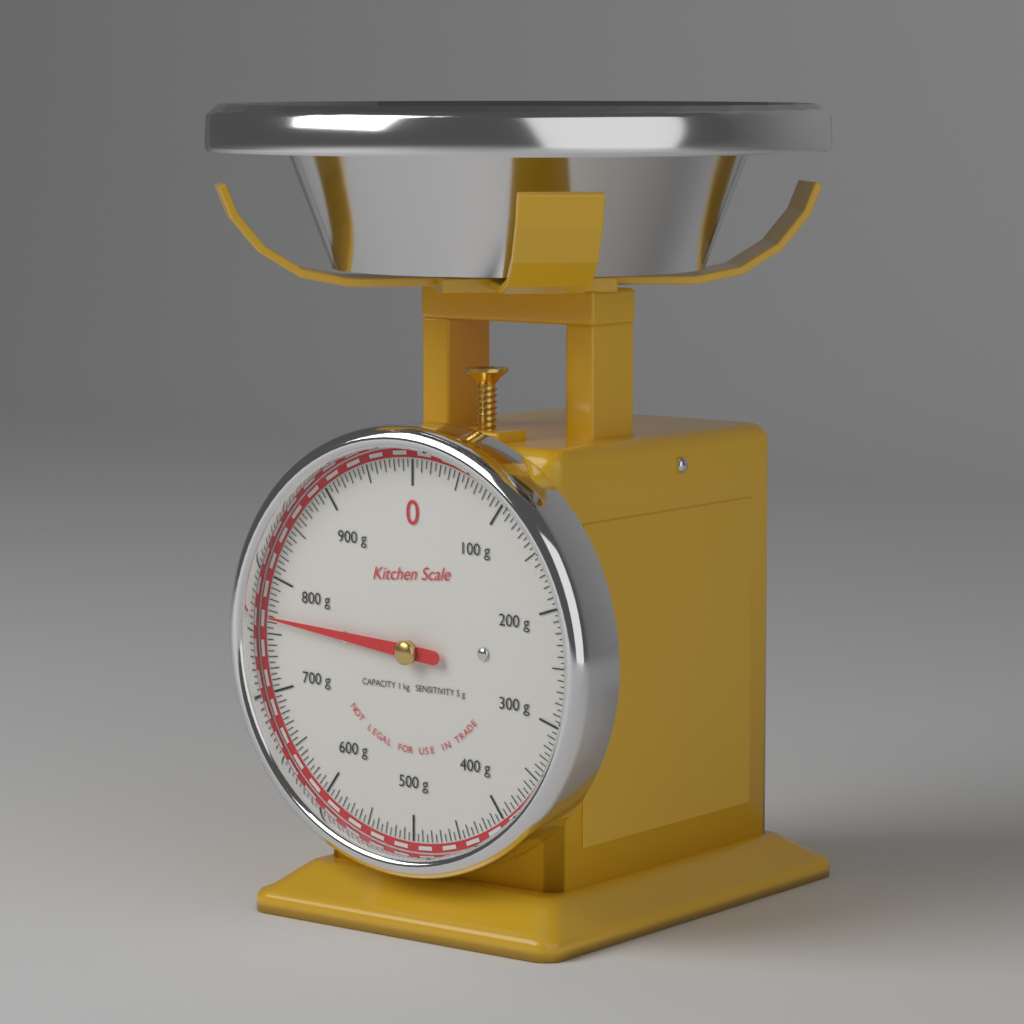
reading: 765 g
